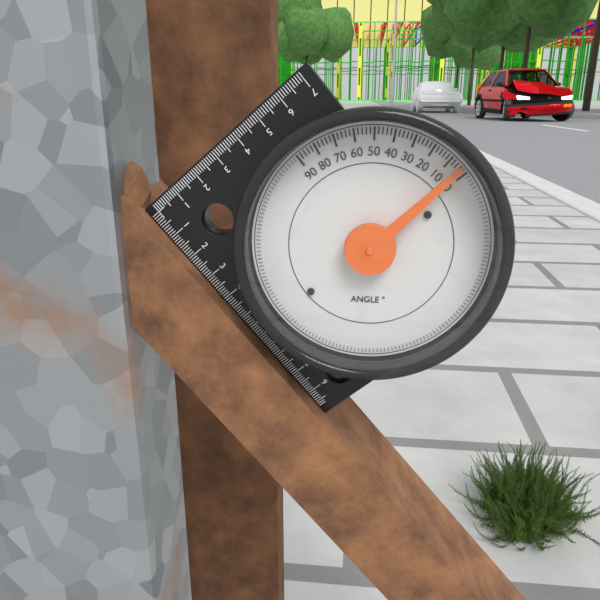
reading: 4 °
